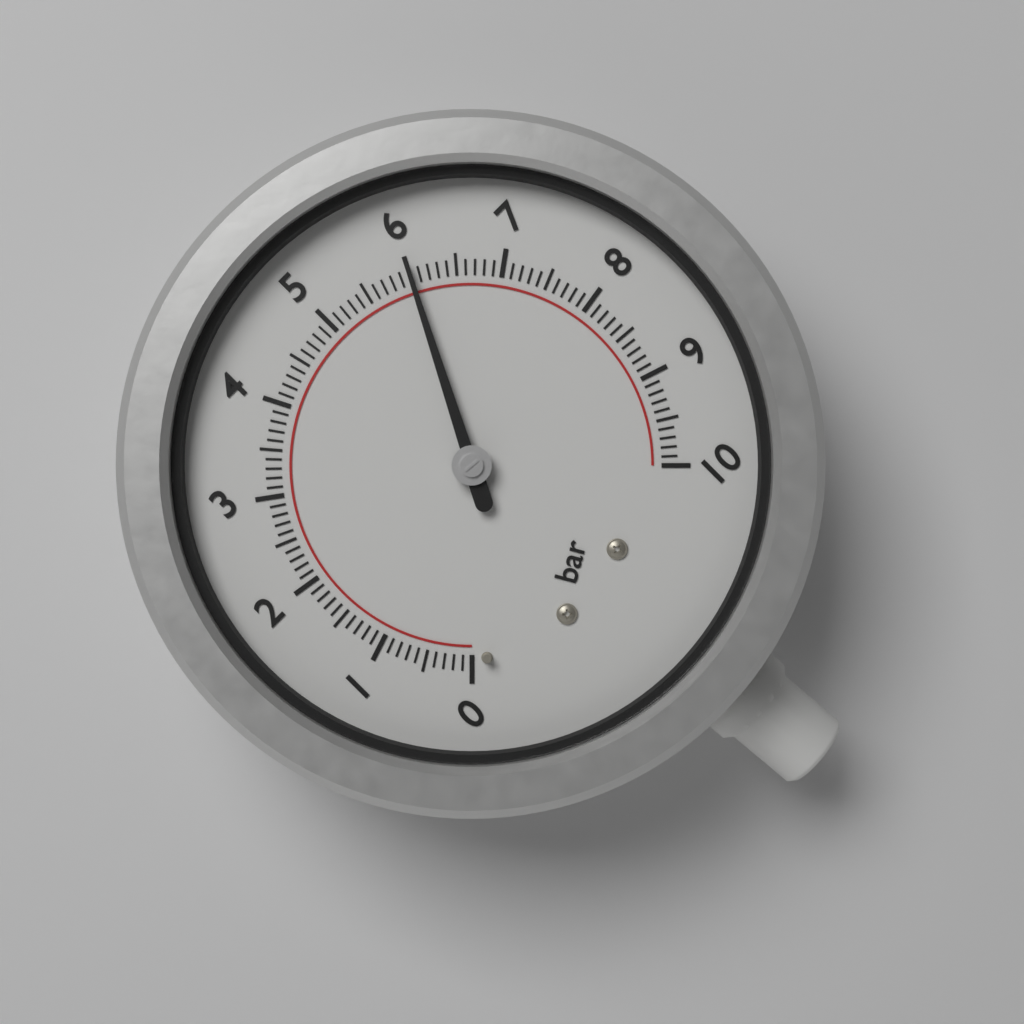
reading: 6.0 bar
